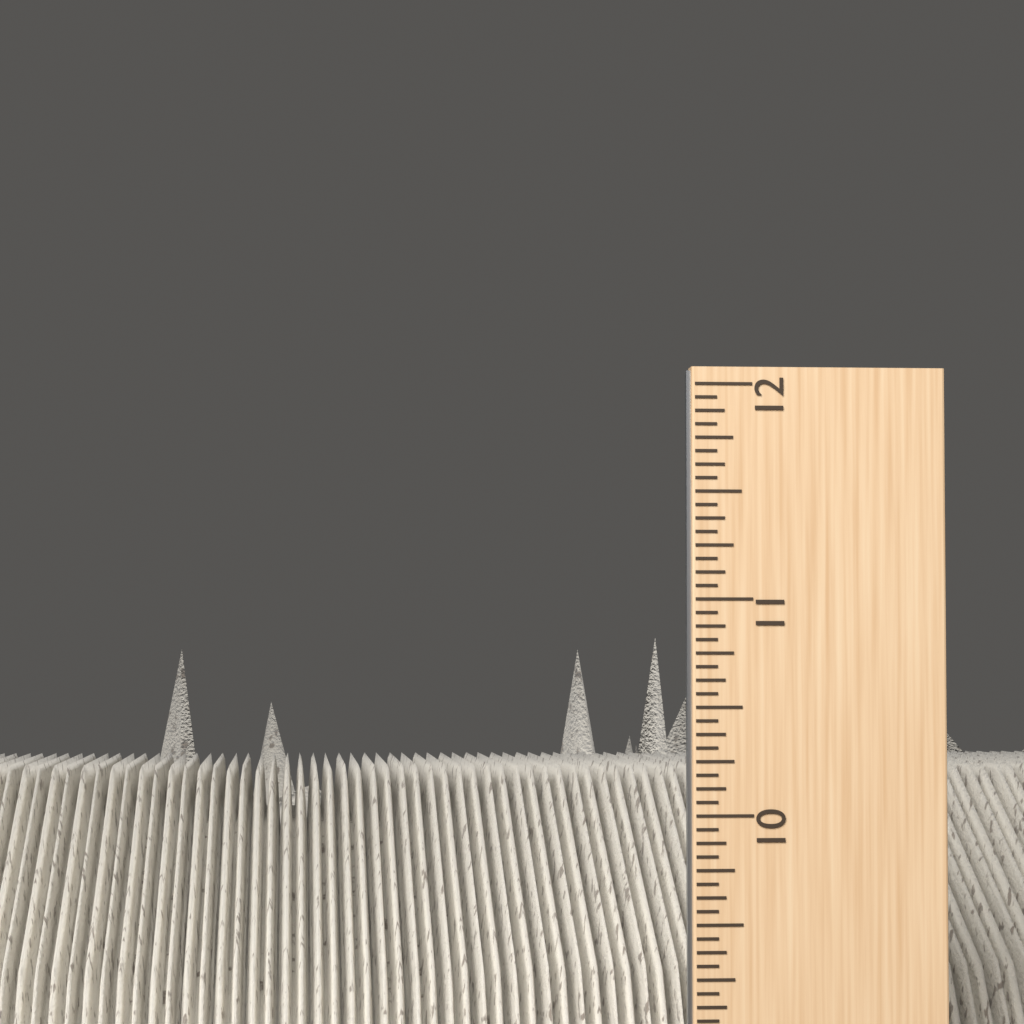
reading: 10.8750 inch
